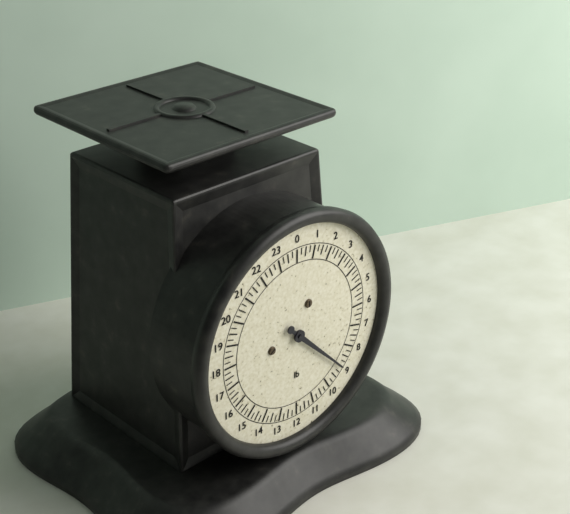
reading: 9.00 lb
